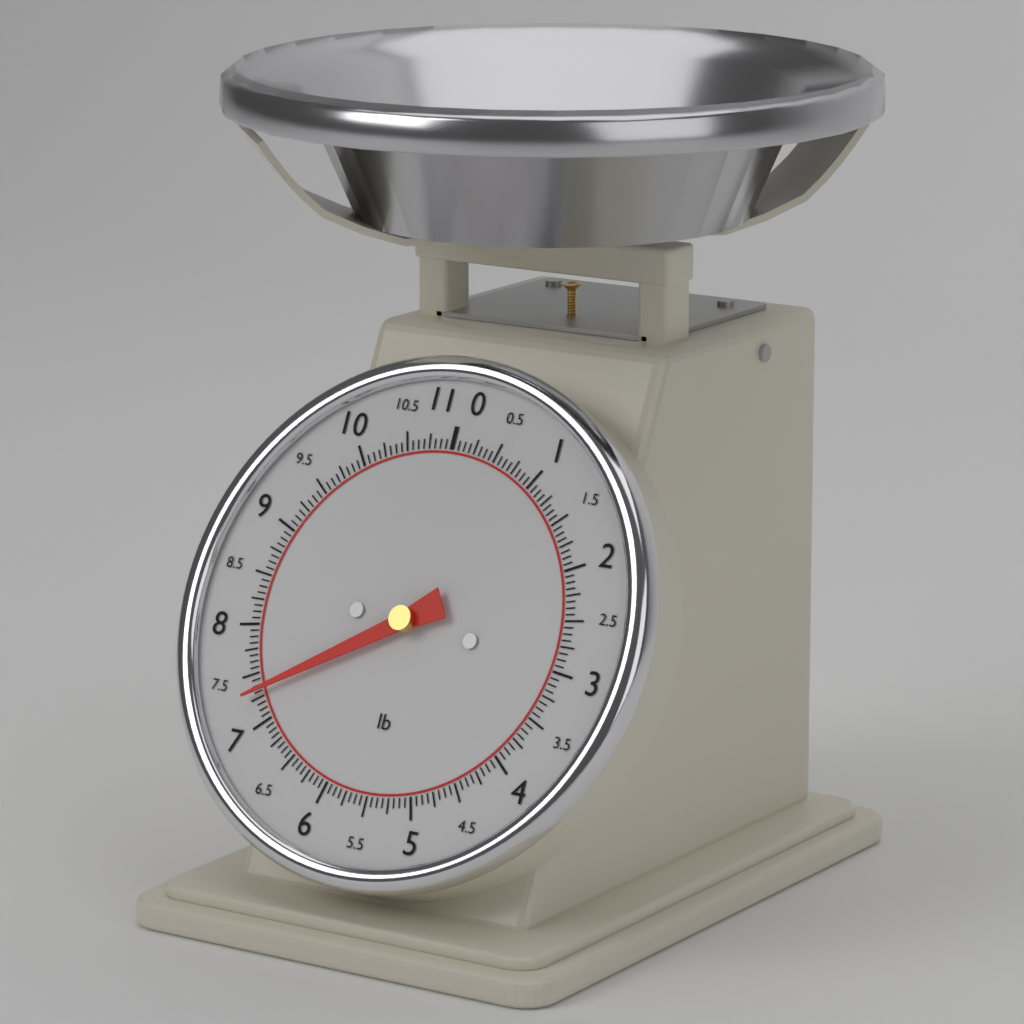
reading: 7.3125 lb
